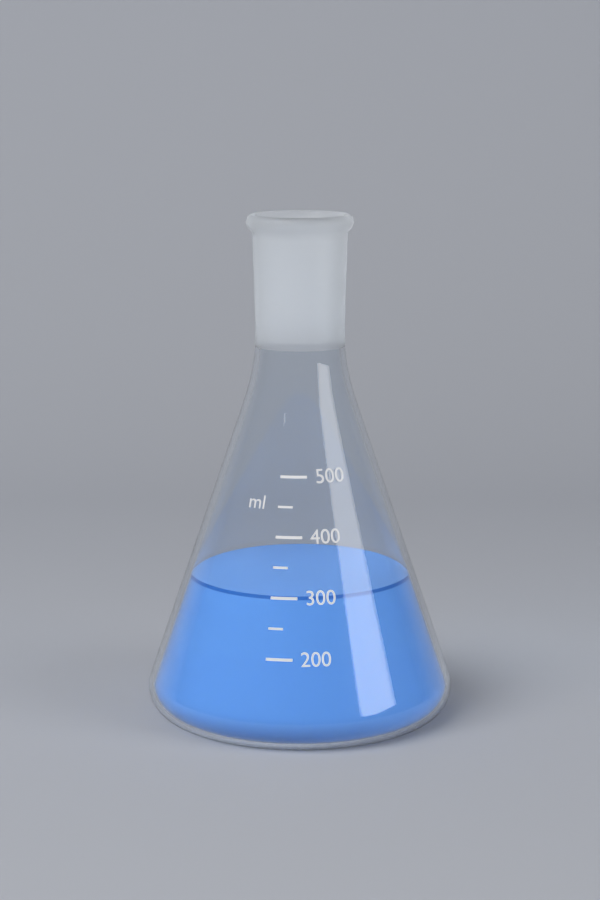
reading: 300 ml
